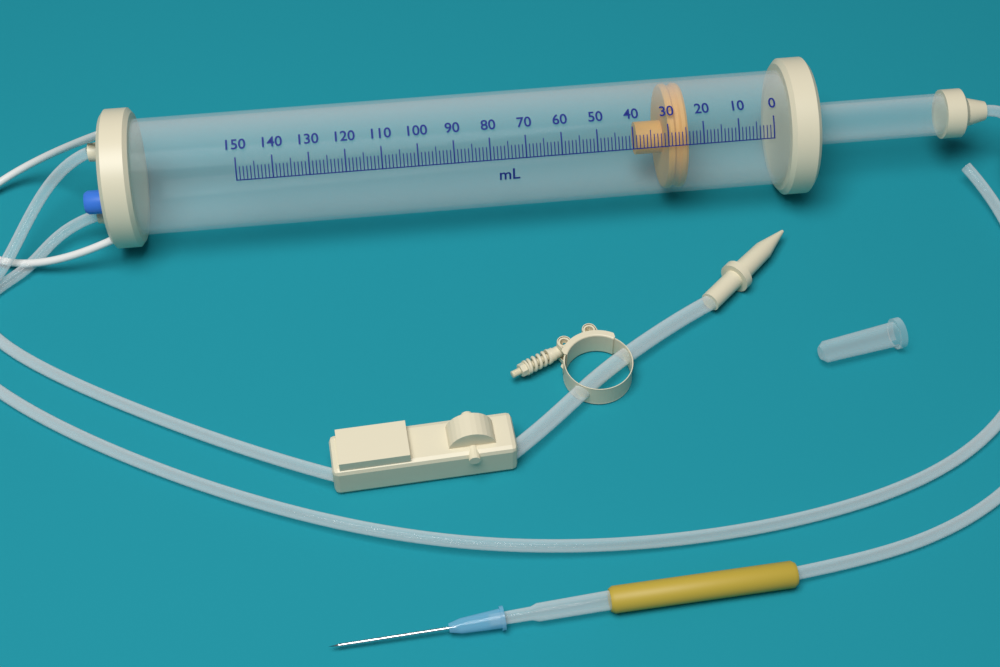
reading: 24 ml
